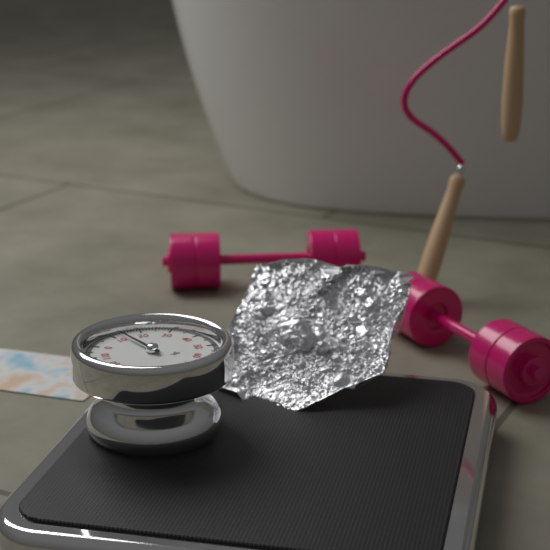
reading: 13 kg
